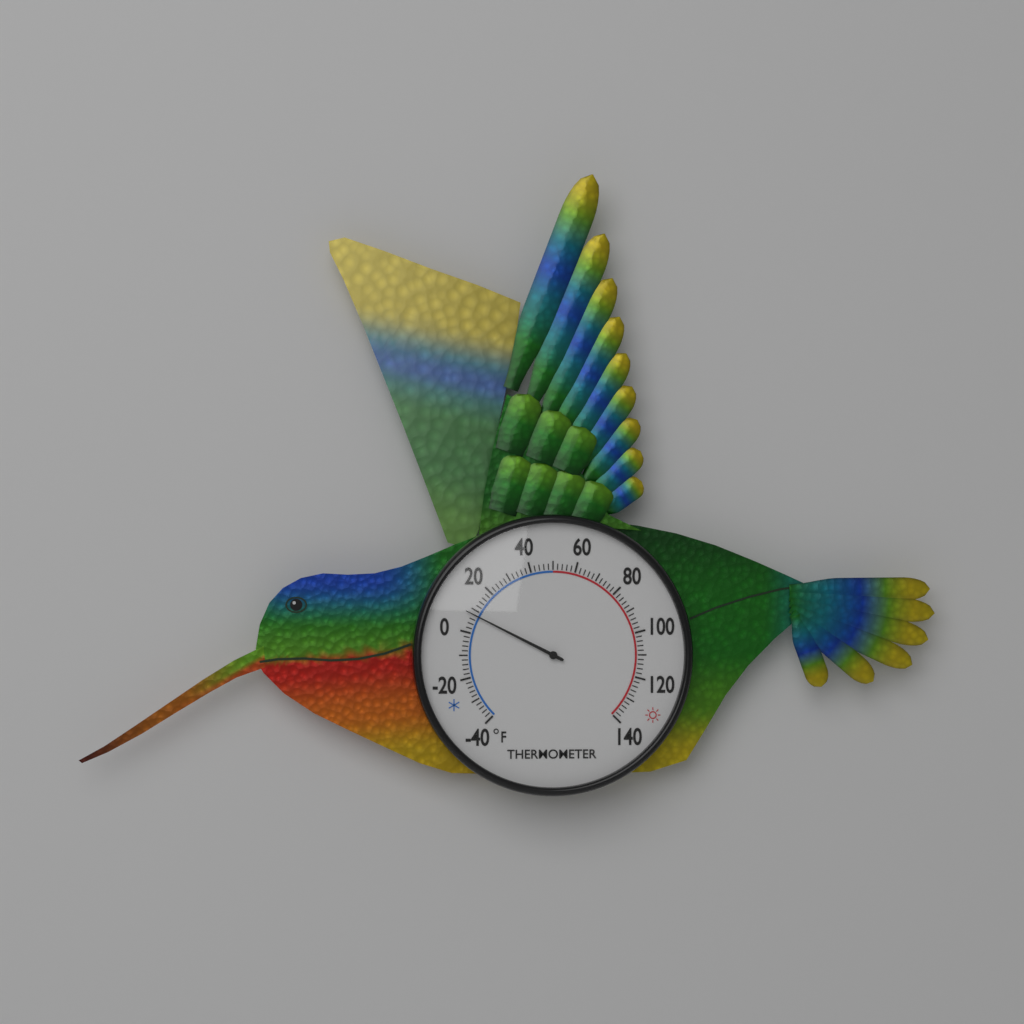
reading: 8 °F
